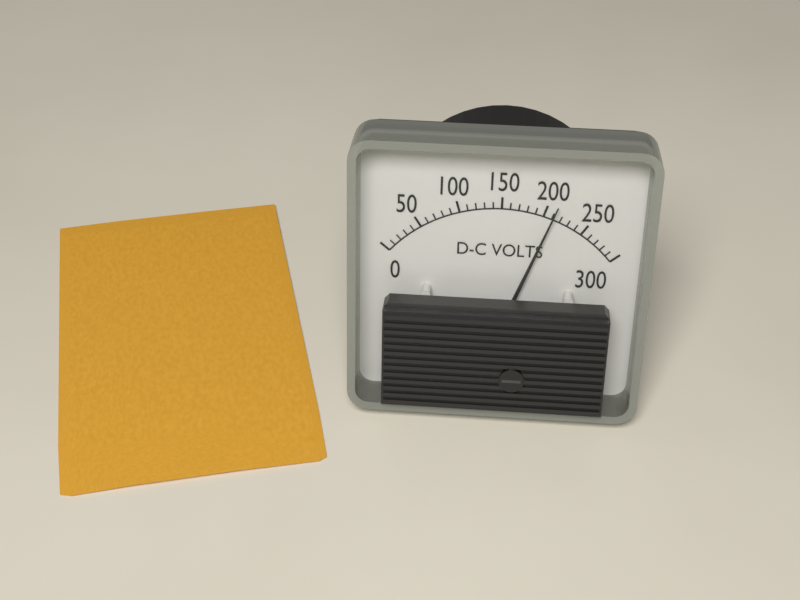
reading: 210 V
